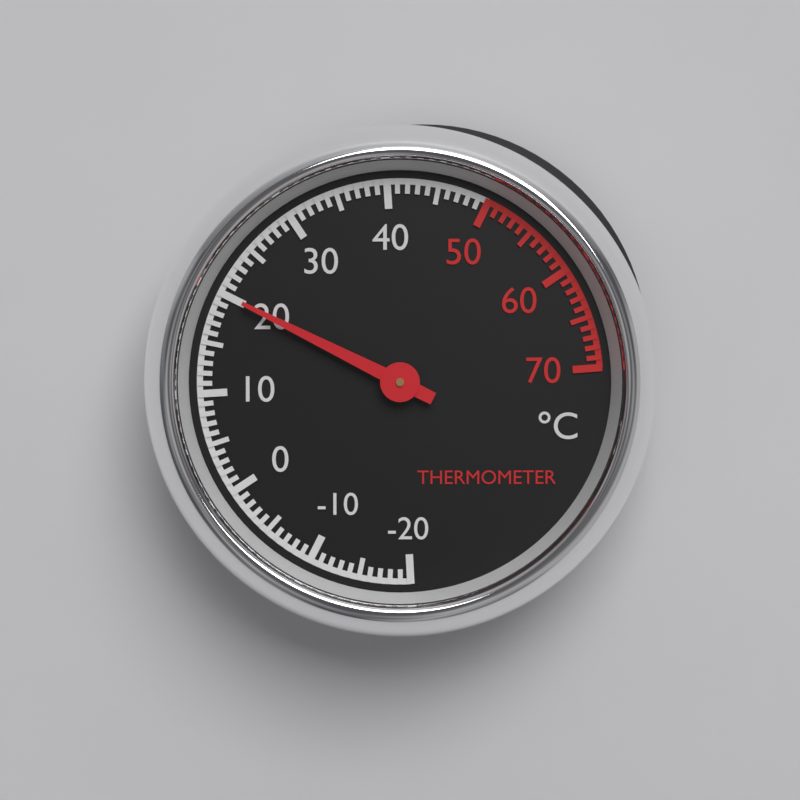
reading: 20 °C
